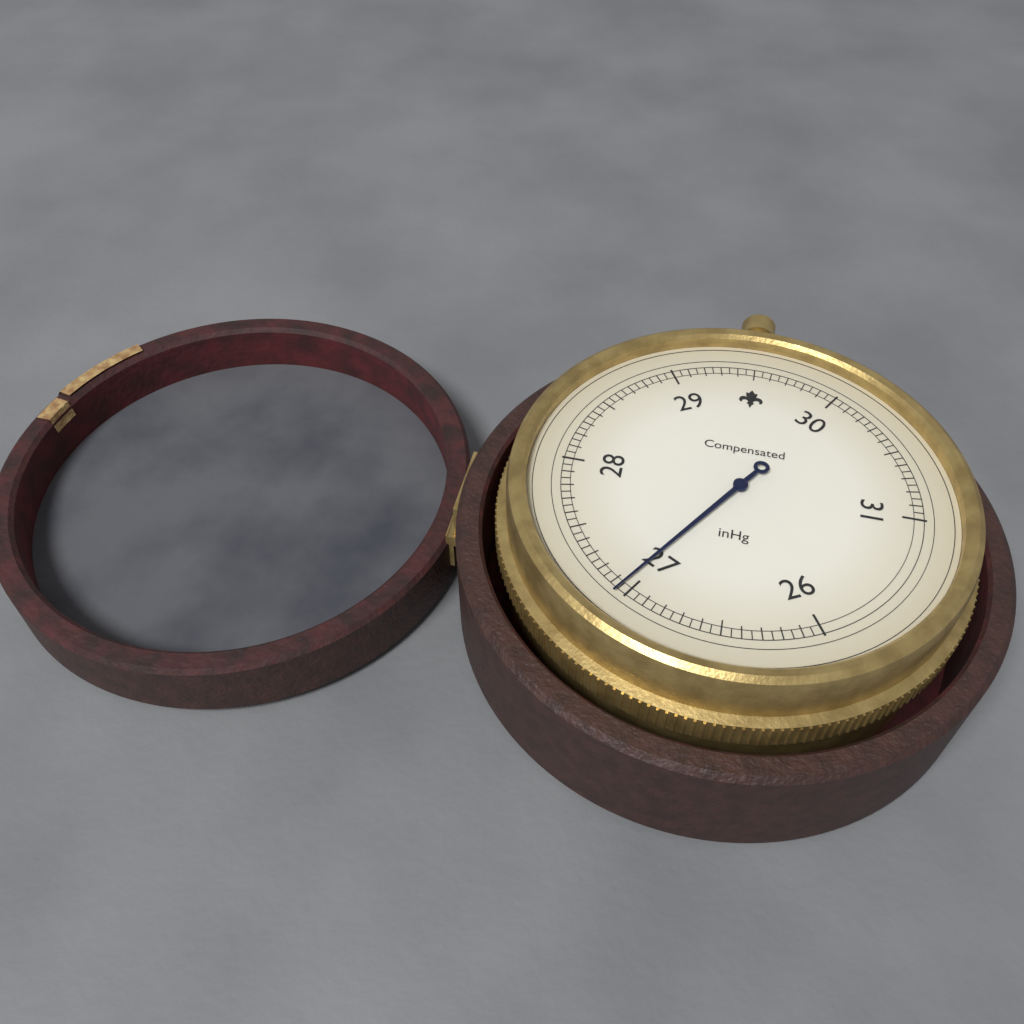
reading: 27.05 inHg
